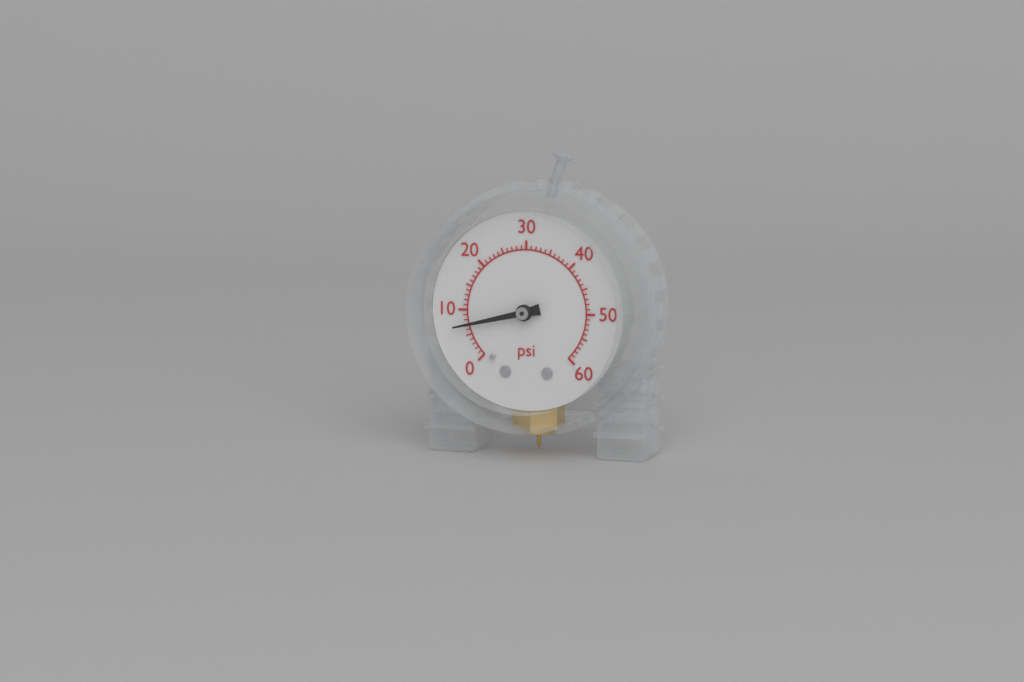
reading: 7 psi
